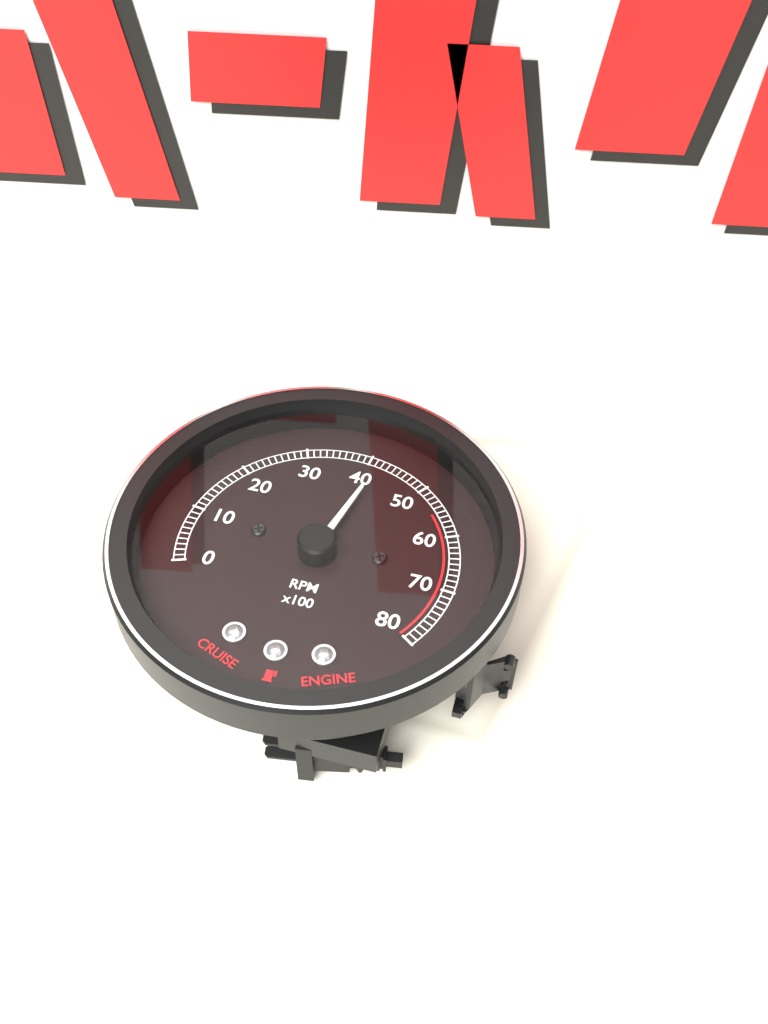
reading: 4200 RPM
